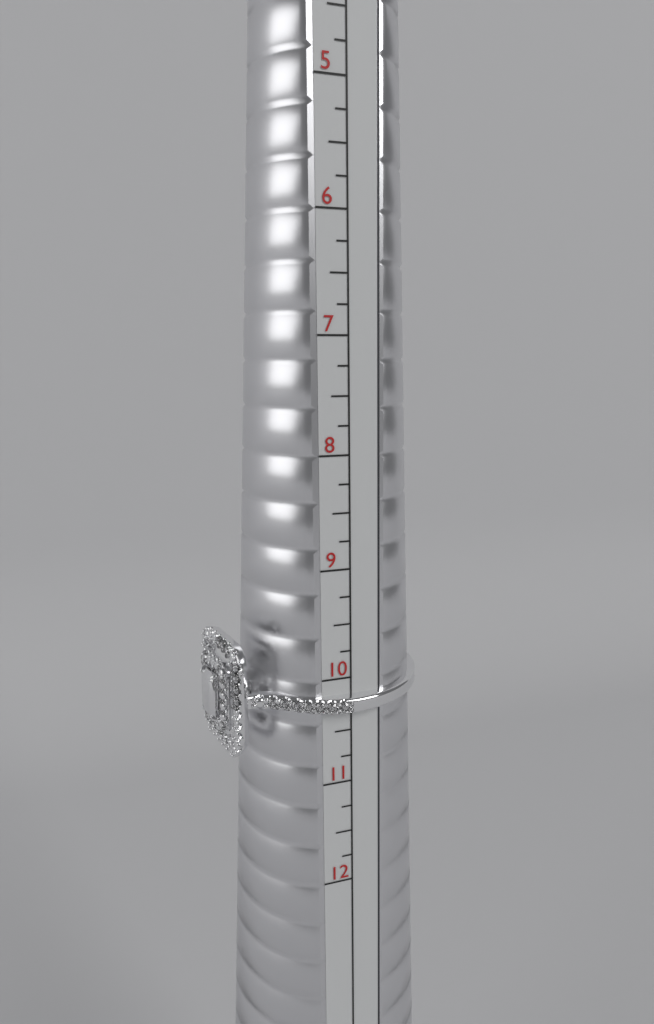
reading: 10.75 US
